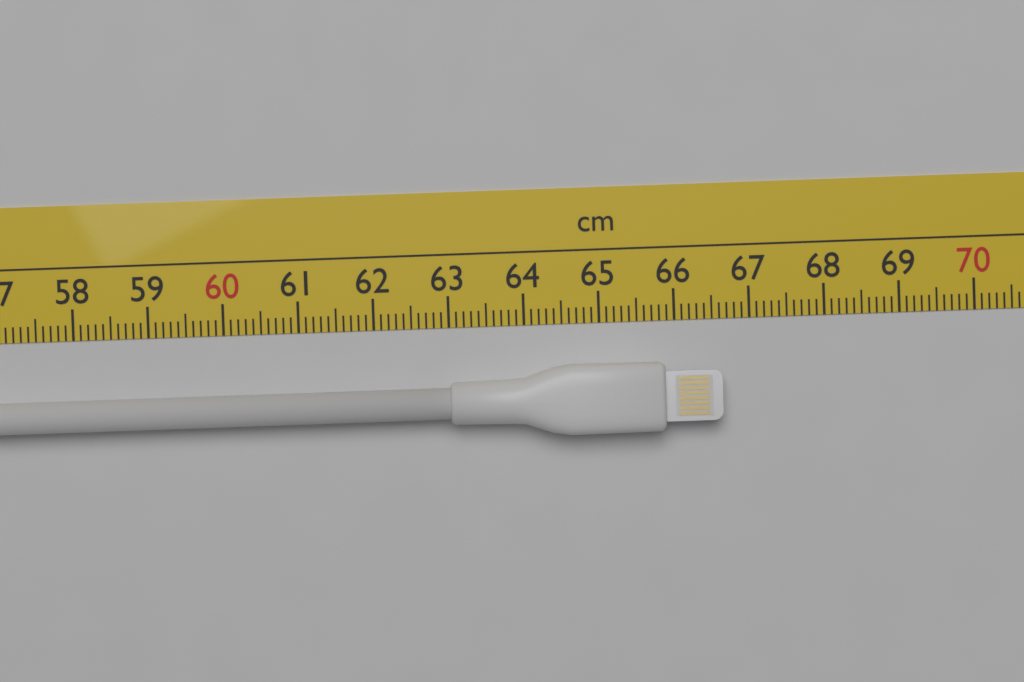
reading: 66.6 cm
